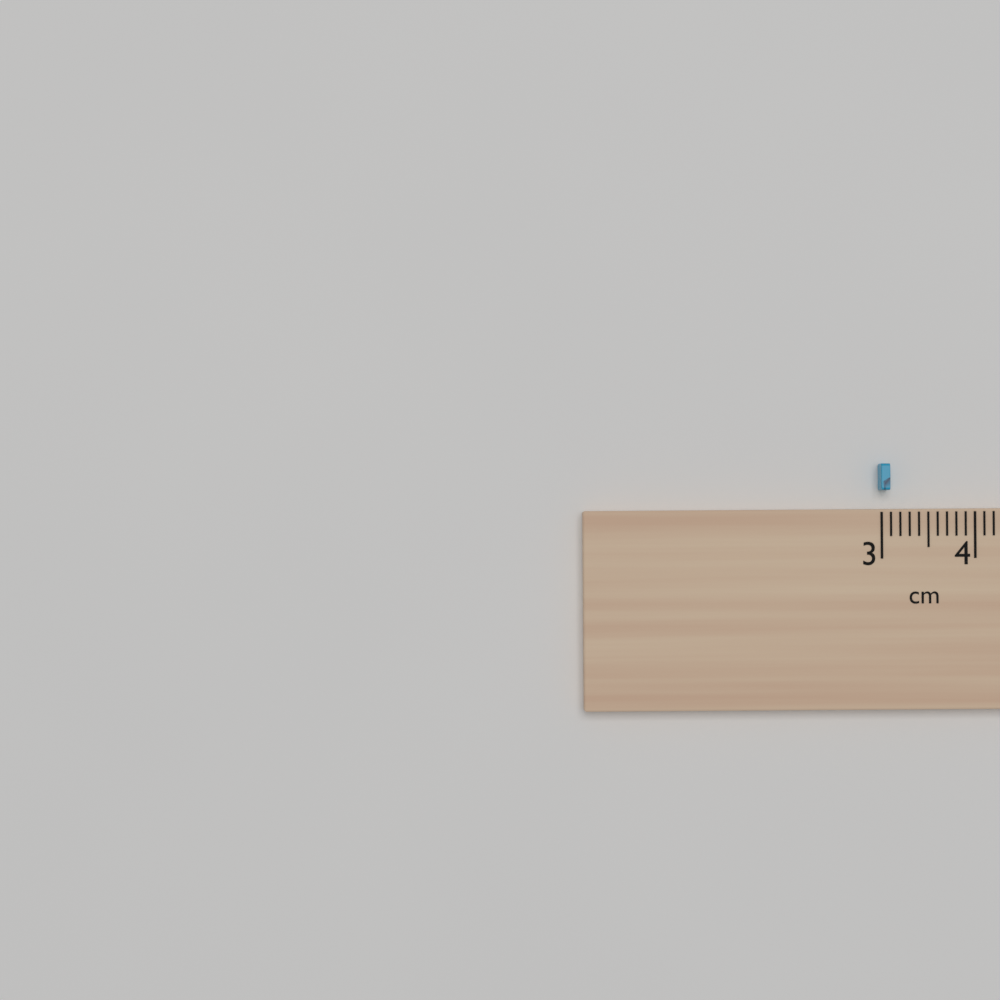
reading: 3.1 cm
